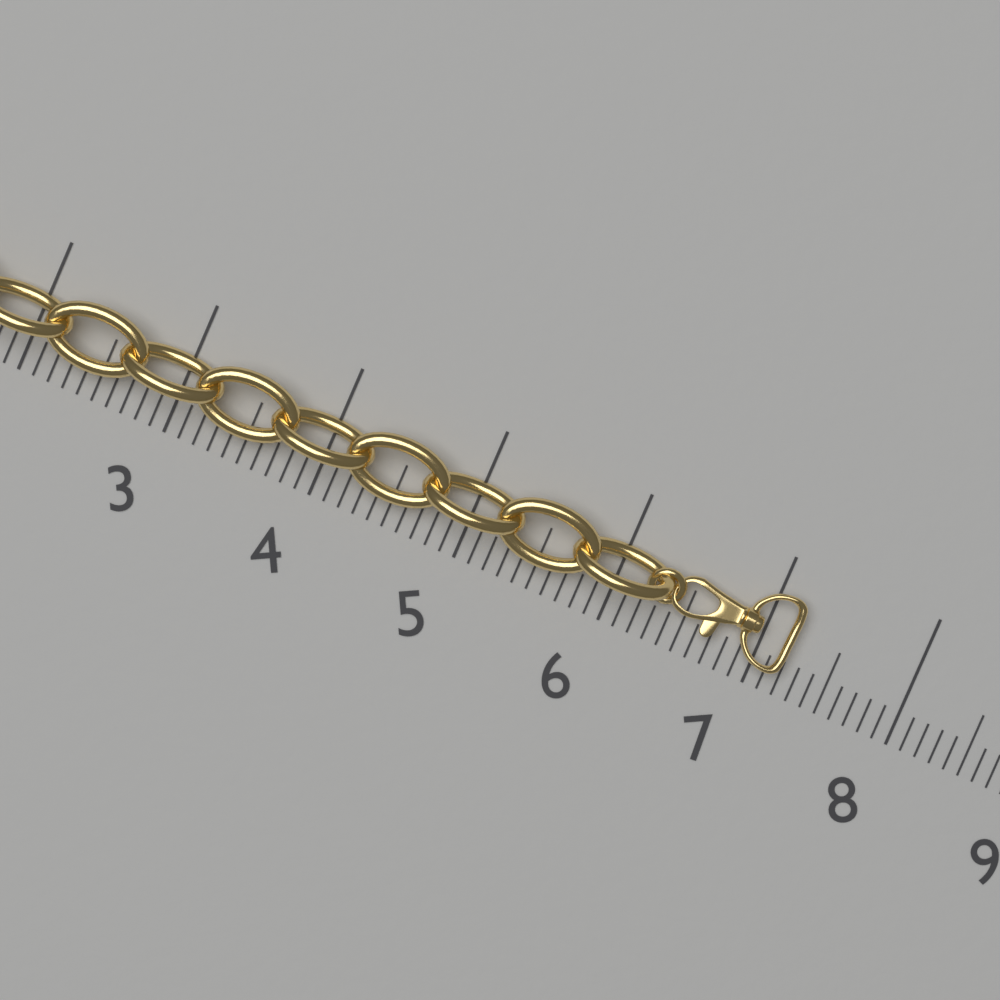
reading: 7.2 (no unit)
